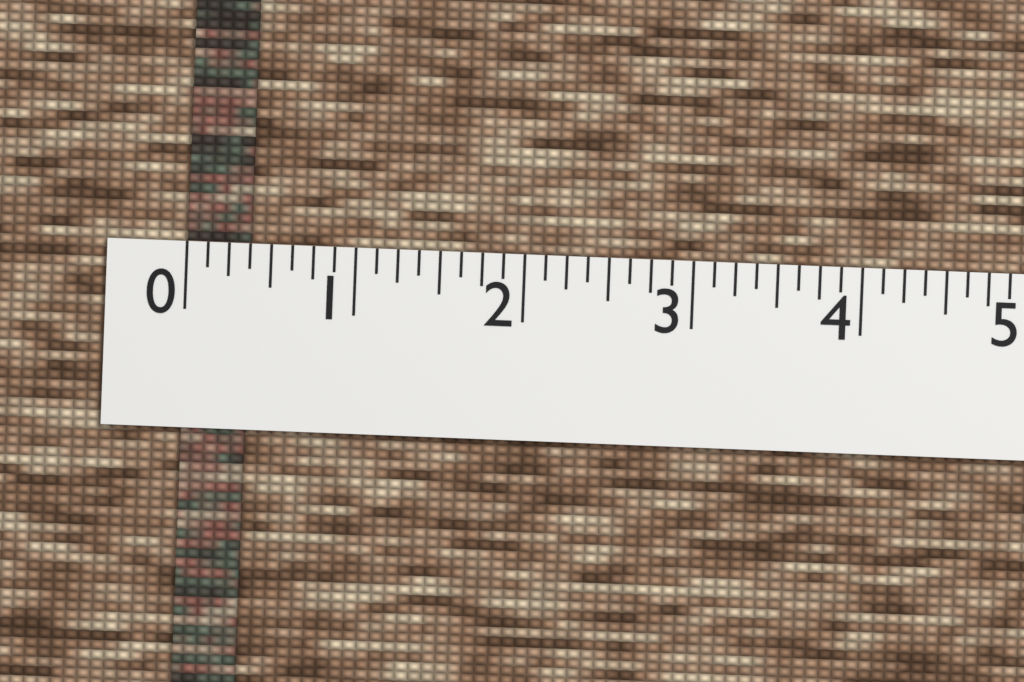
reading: 0.375 (no unit)
